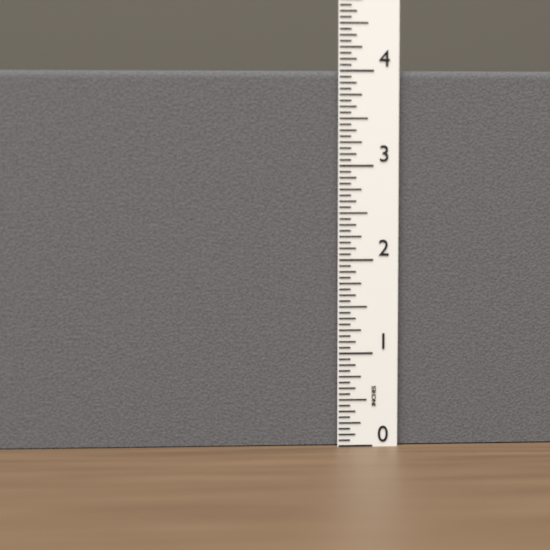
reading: 4.0000 in
